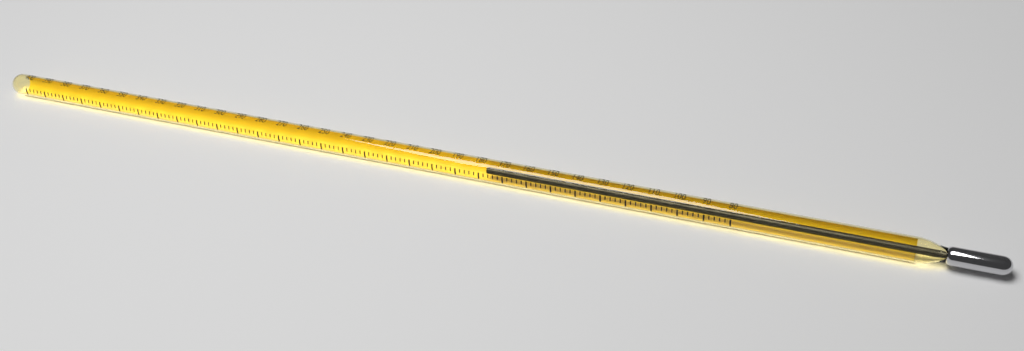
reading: 178 (no unit)
